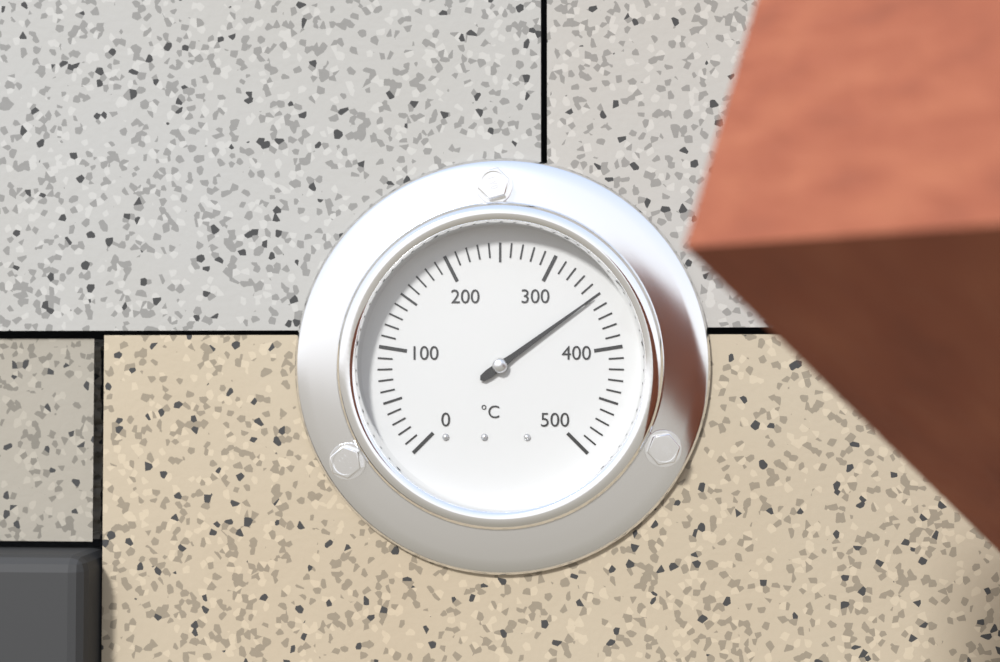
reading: 350 °C
